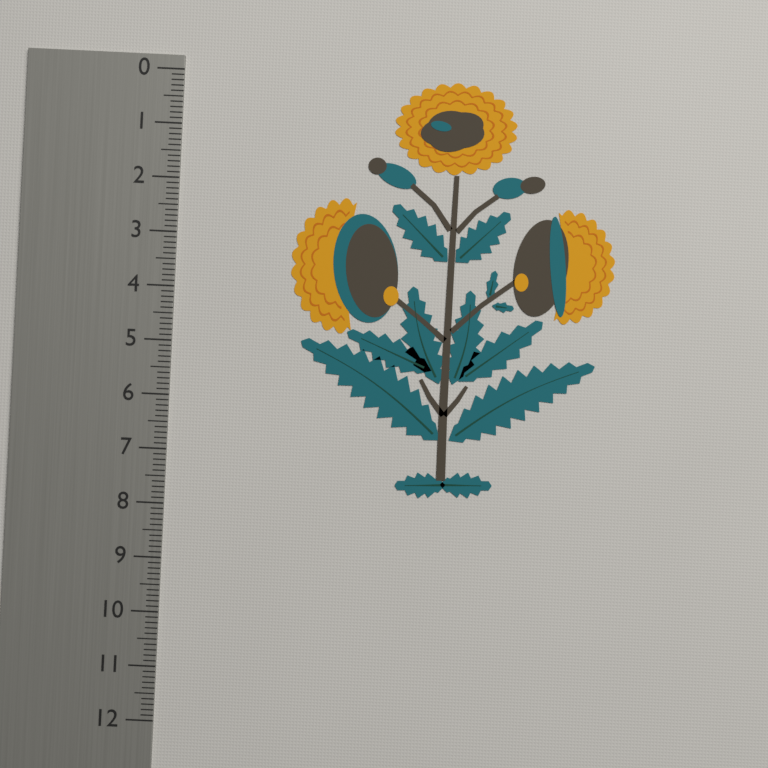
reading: 7.7 (no unit)
